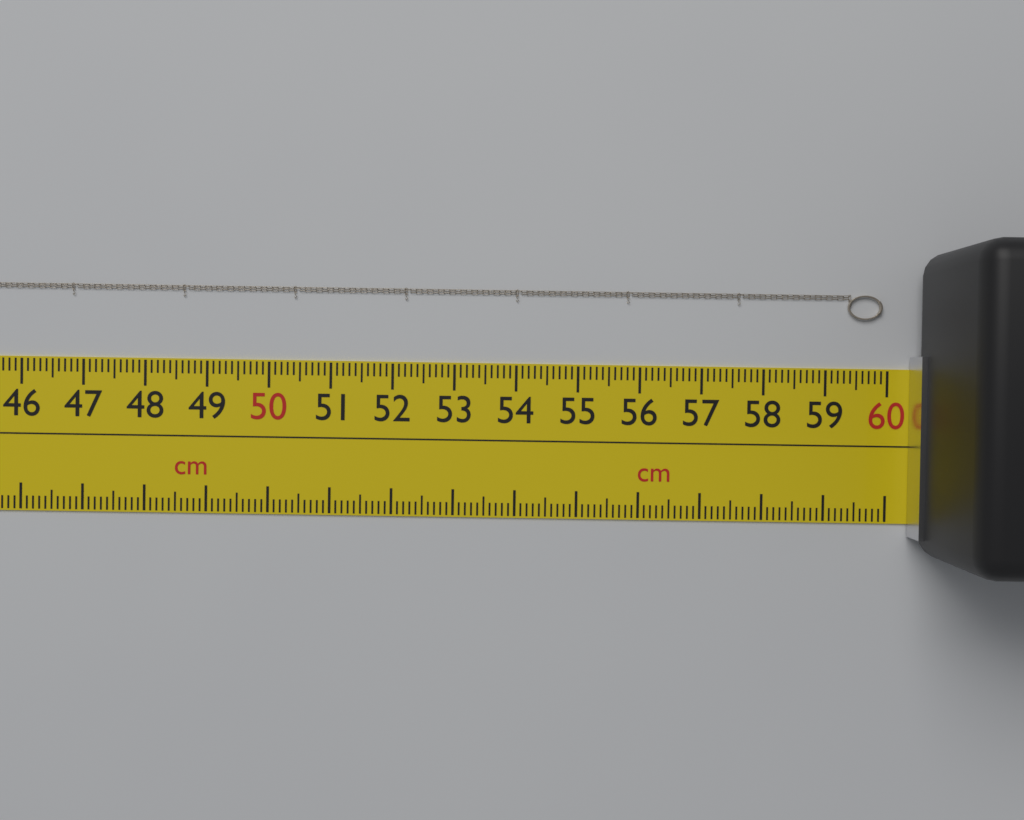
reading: 59.9 cm
